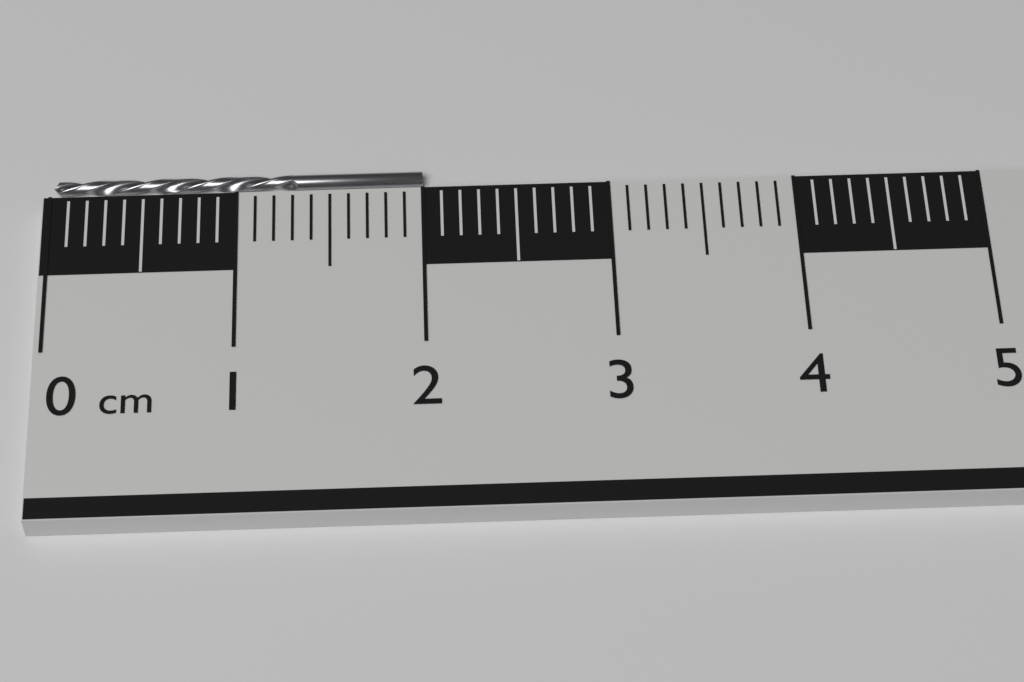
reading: 2.0 cm
